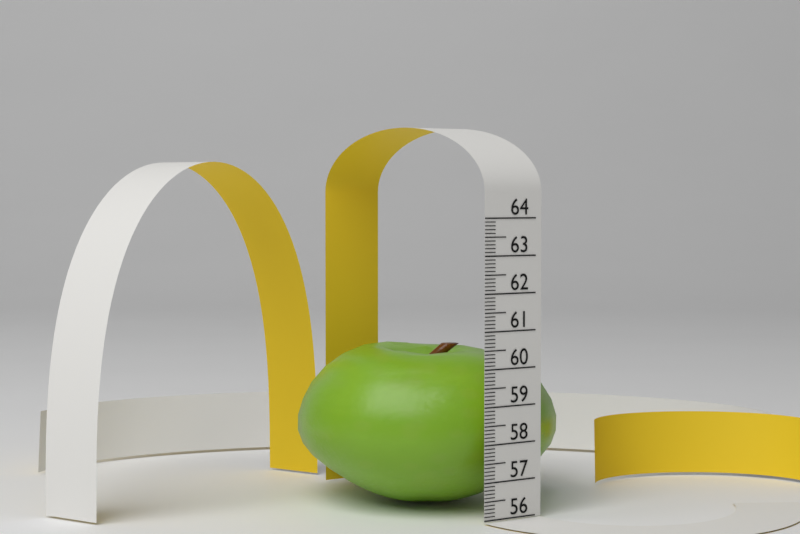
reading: 60.4 (no unit)
